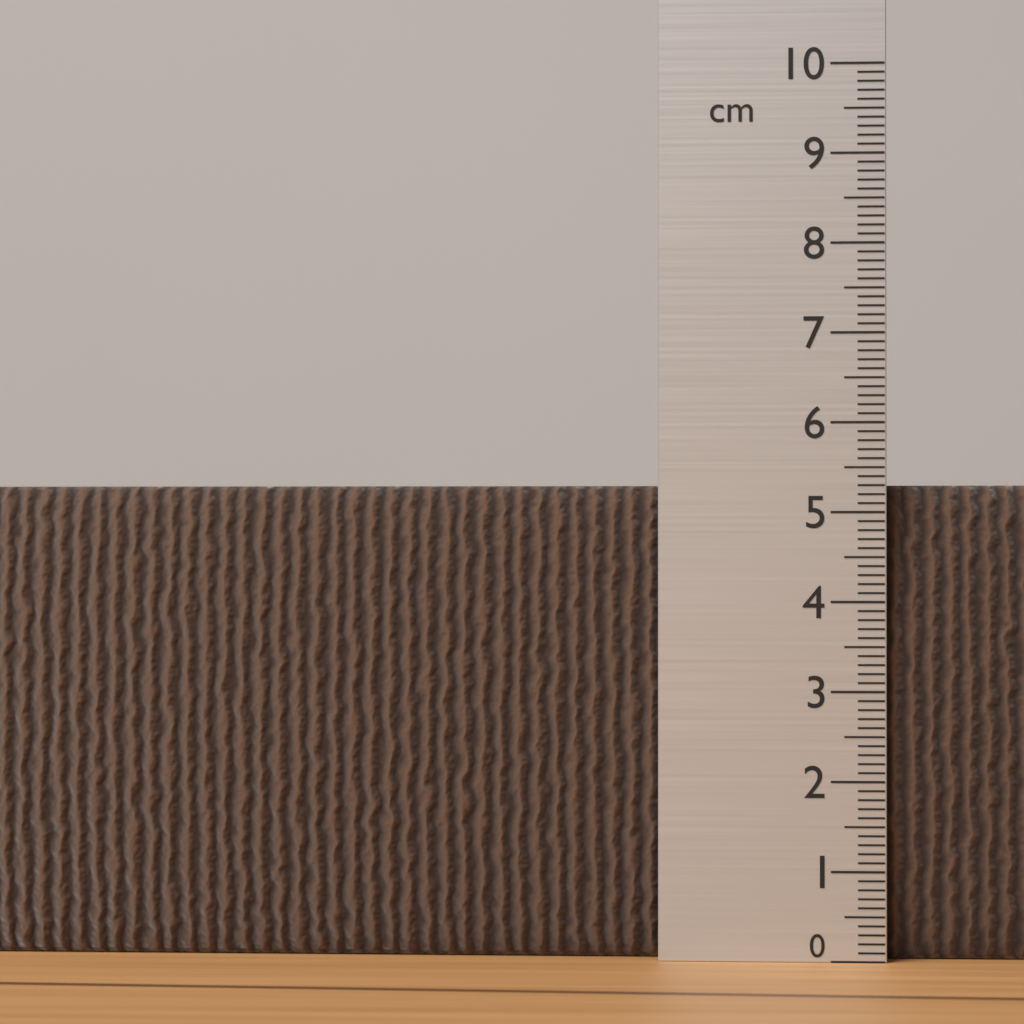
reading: 5.3 cm
